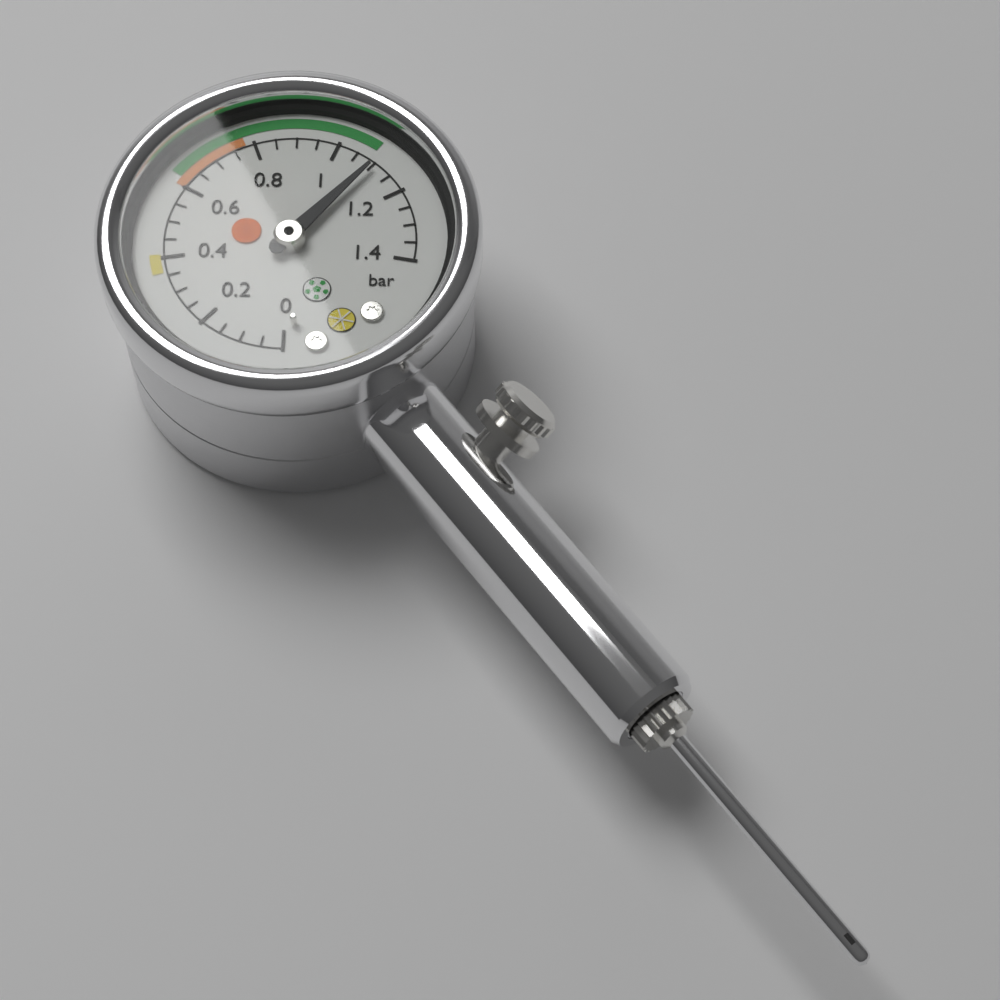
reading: 1.10 bar
